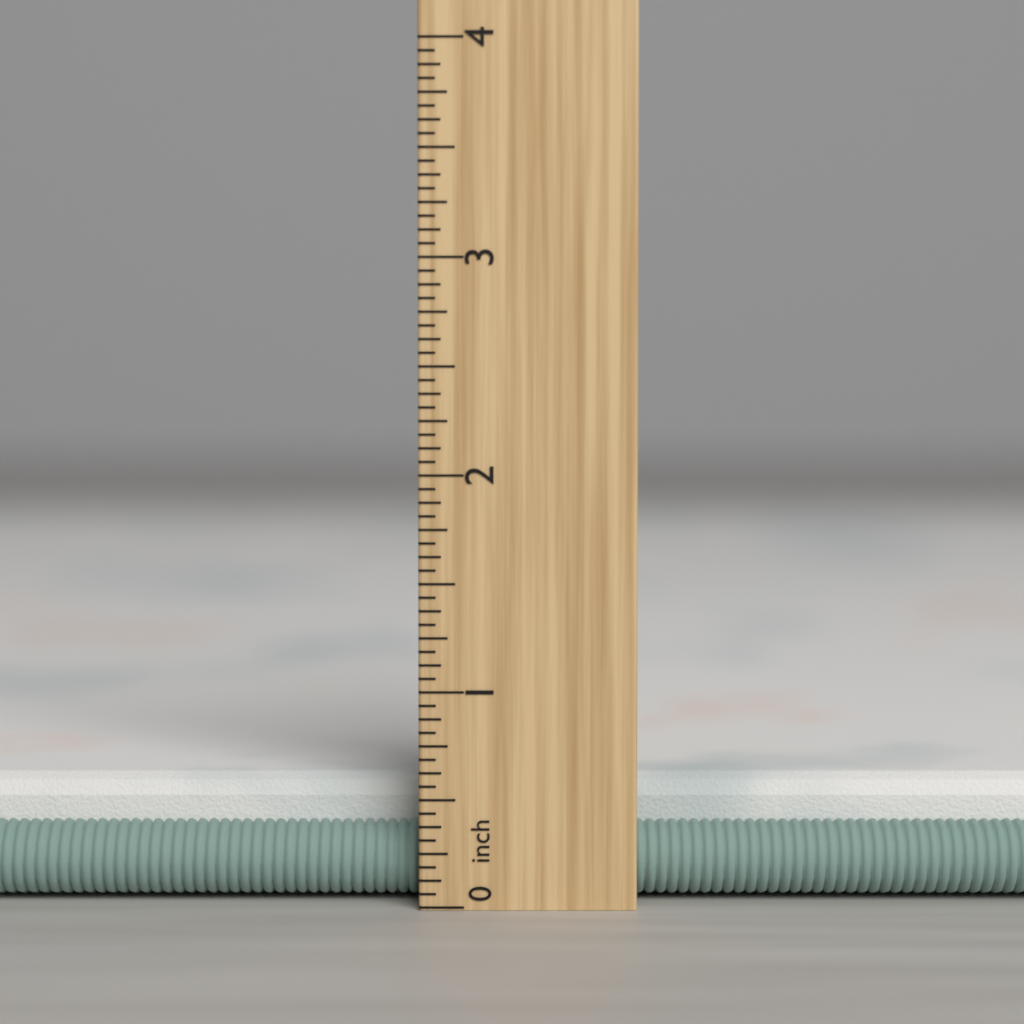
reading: 0.5625 inch
